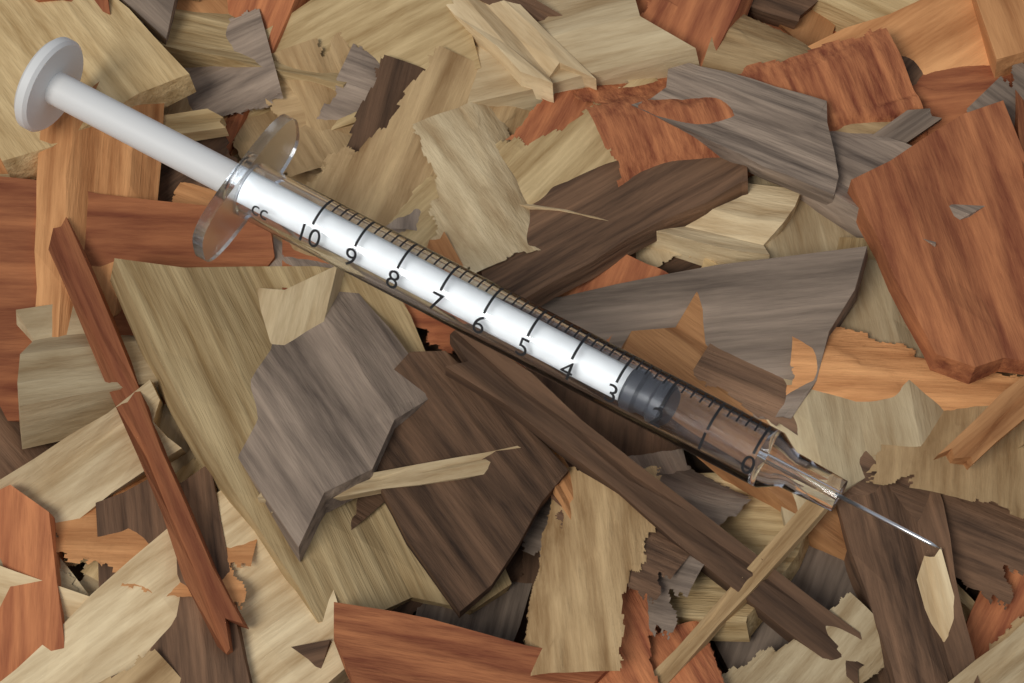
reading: 2.0 cc
